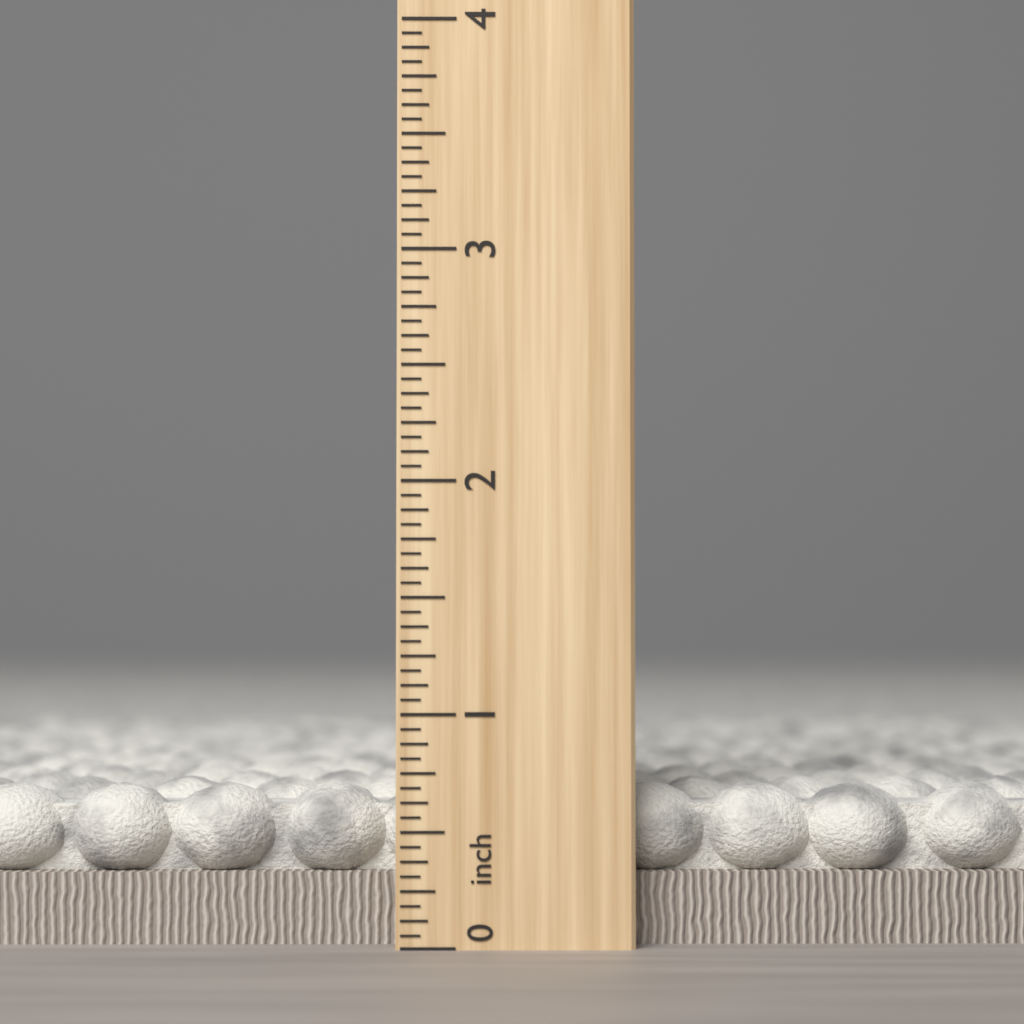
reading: 0.6875 inch
